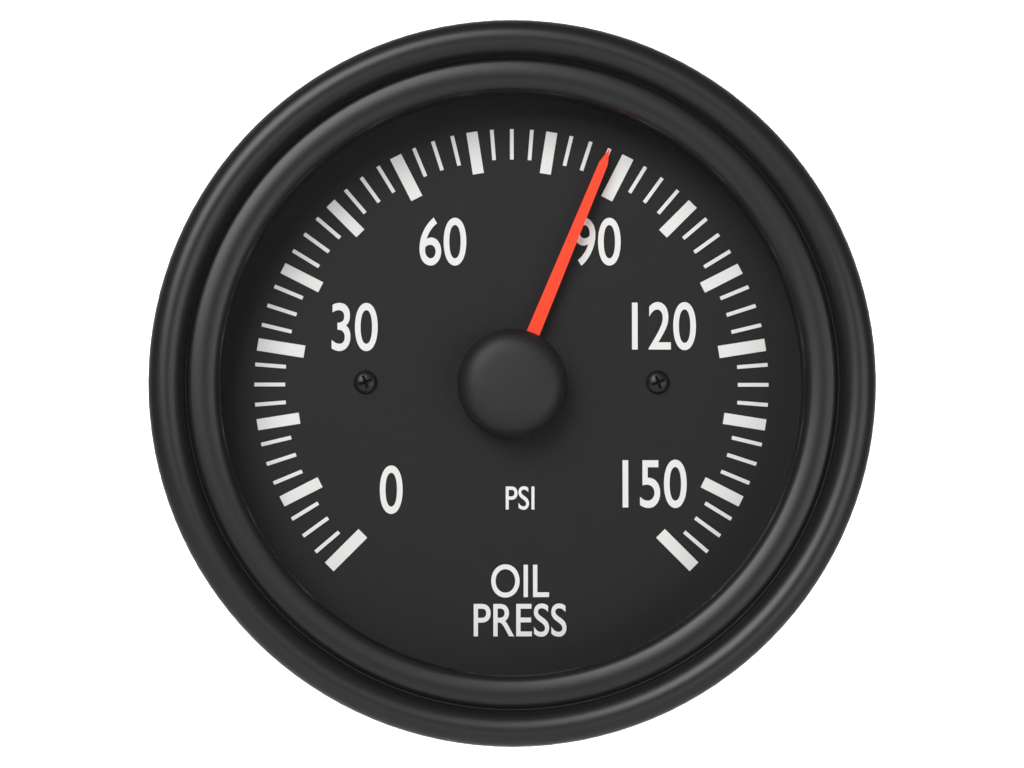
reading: 87.5 psi
